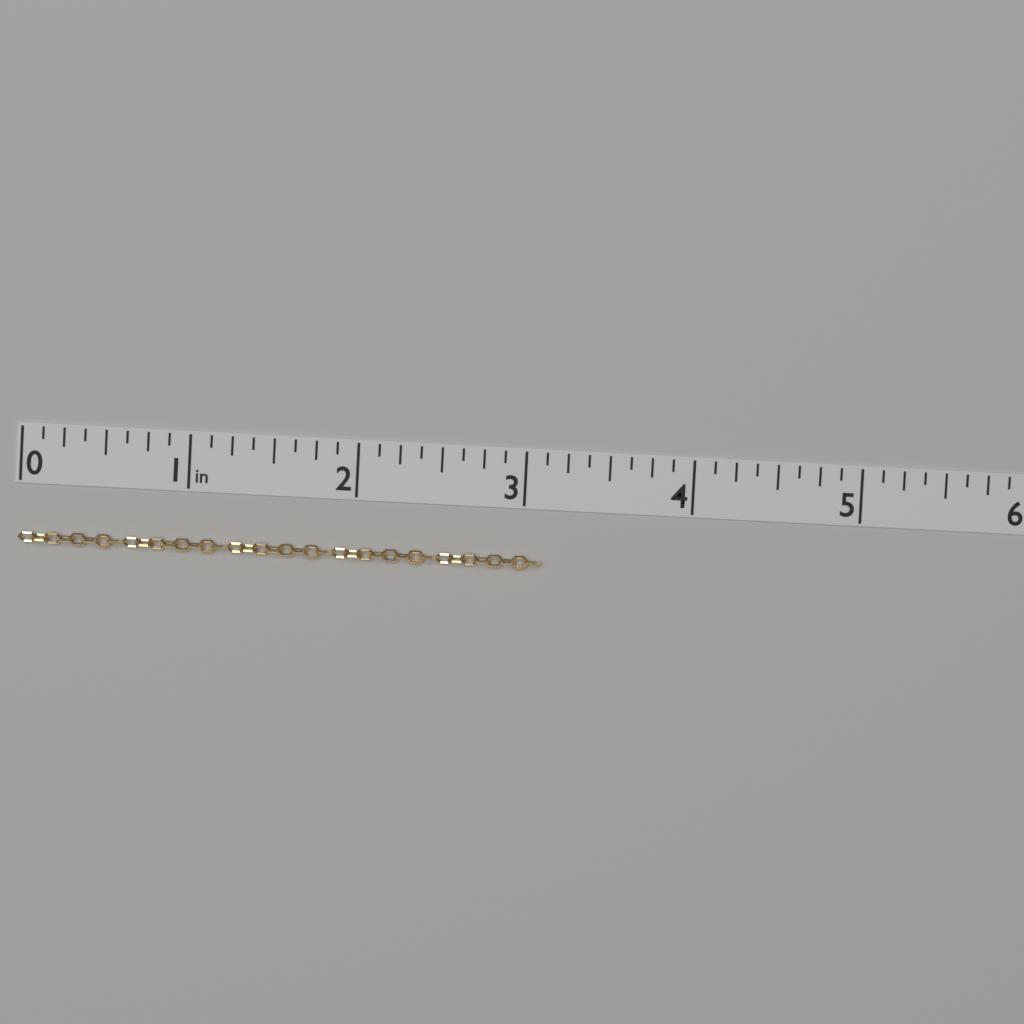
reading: 3.125 in
